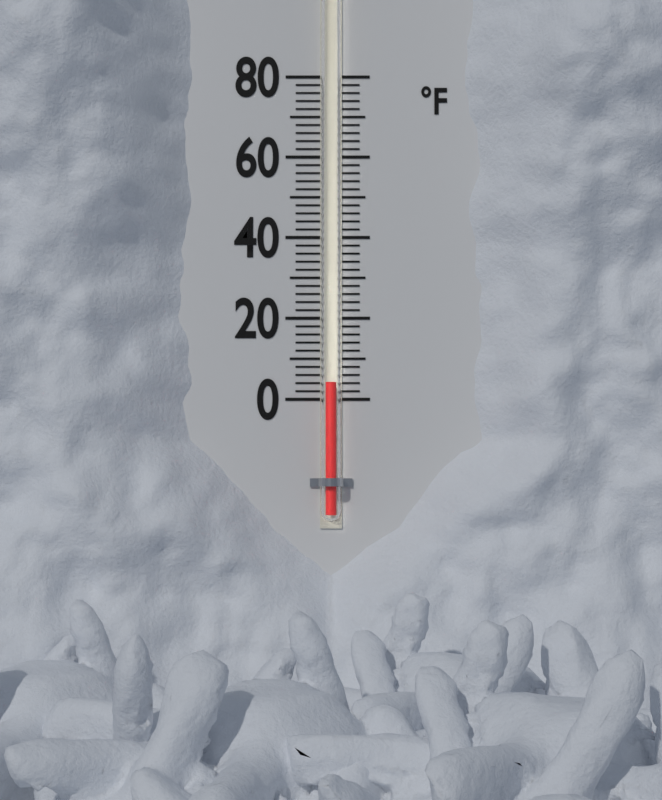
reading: 4 °F
